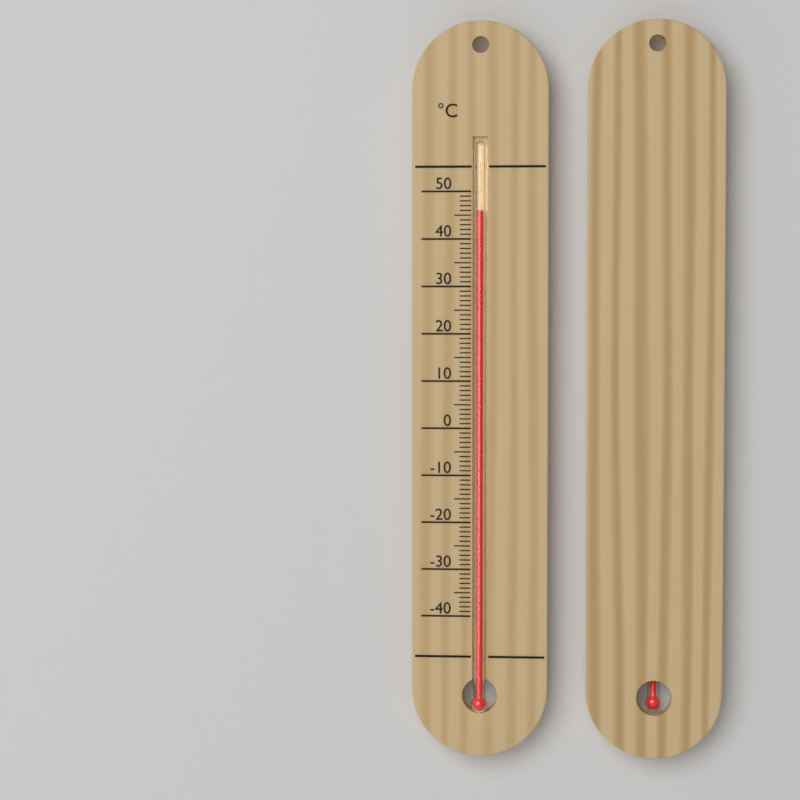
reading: 46 °C
